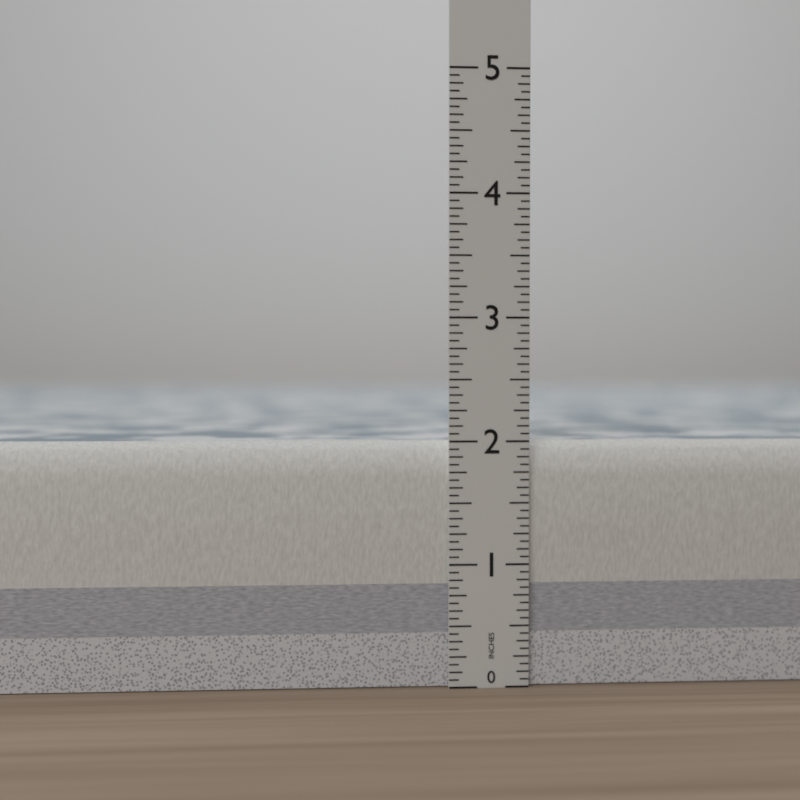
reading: 2.0000 in
